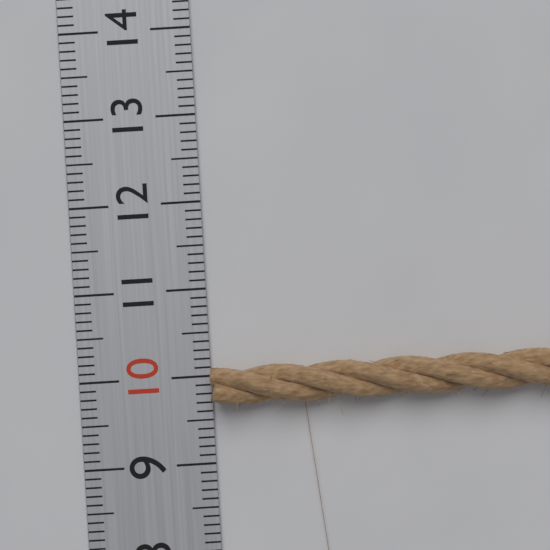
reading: 10.1 (no unit)
